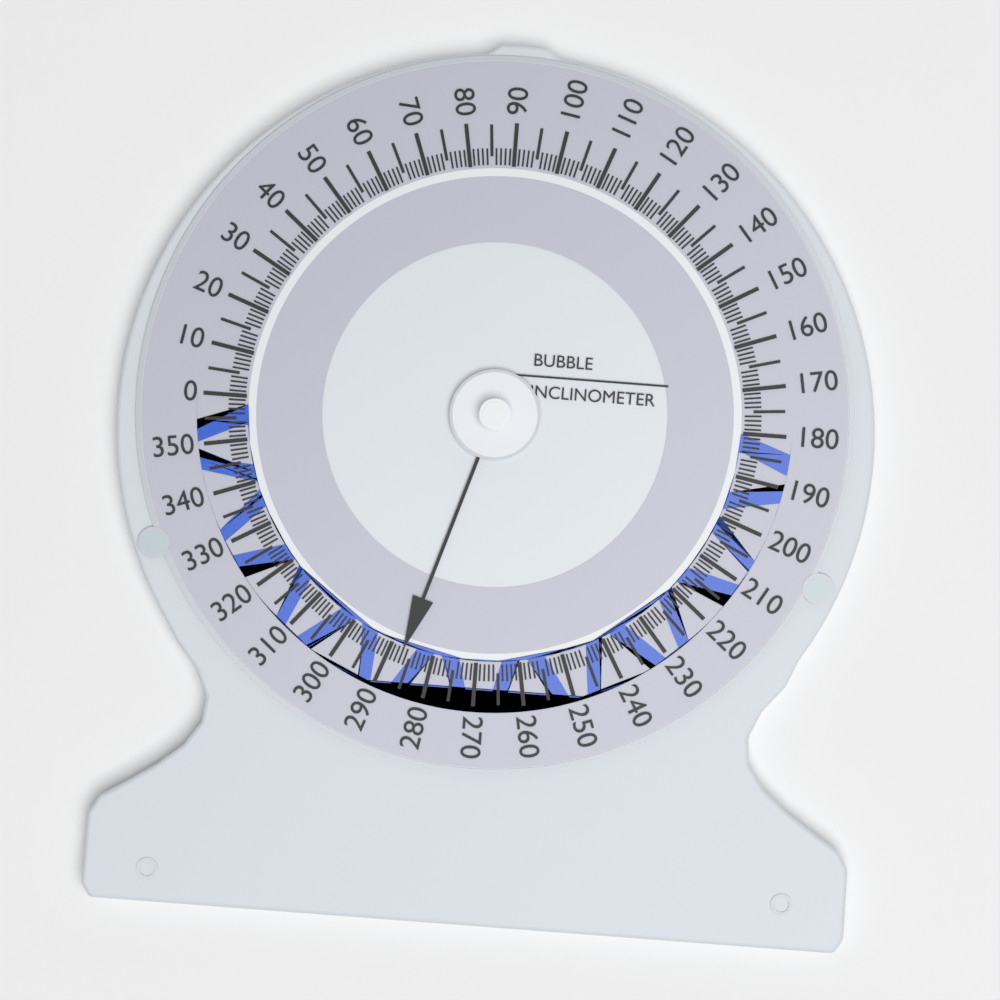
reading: 287 (no unit)
